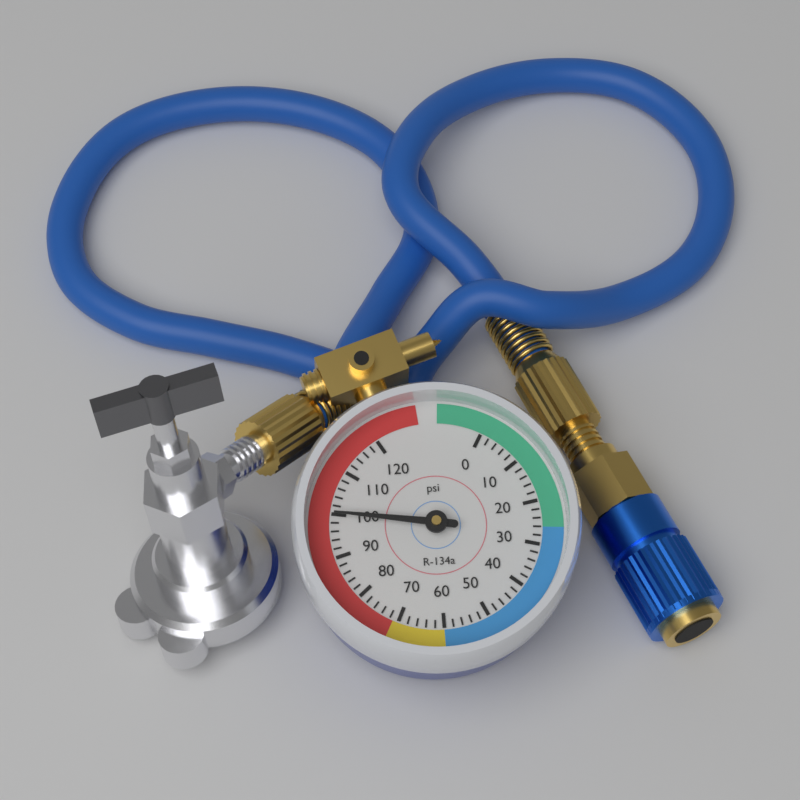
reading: 100 psi
